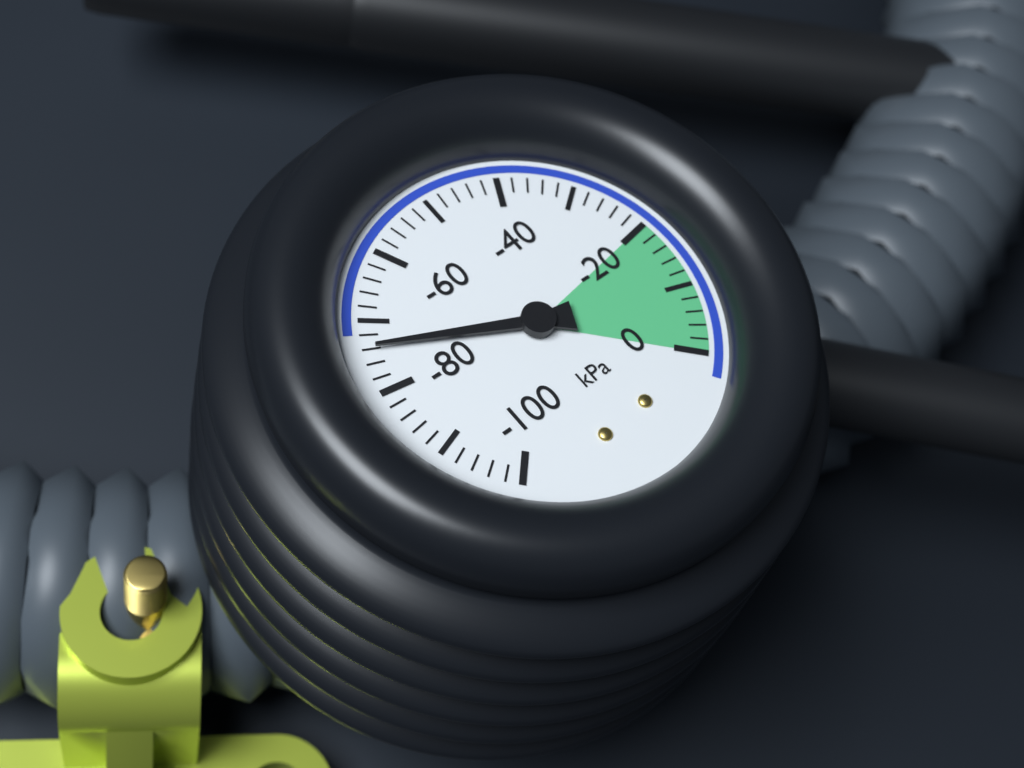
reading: -74 kPa
